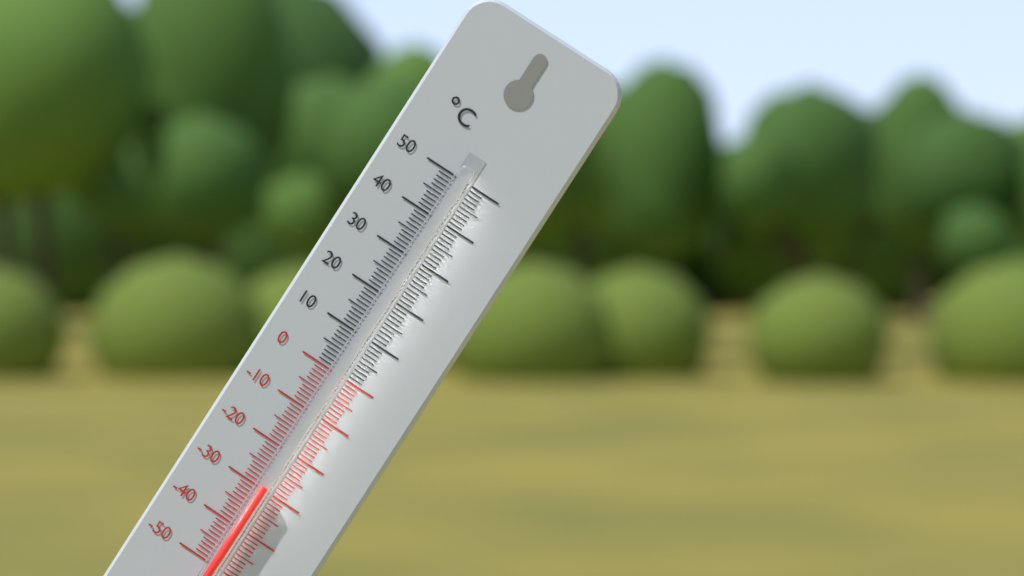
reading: -29 °C
